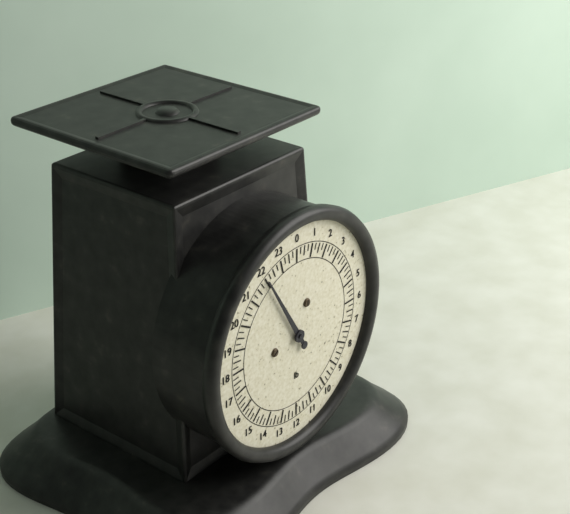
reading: 22.00 lb
